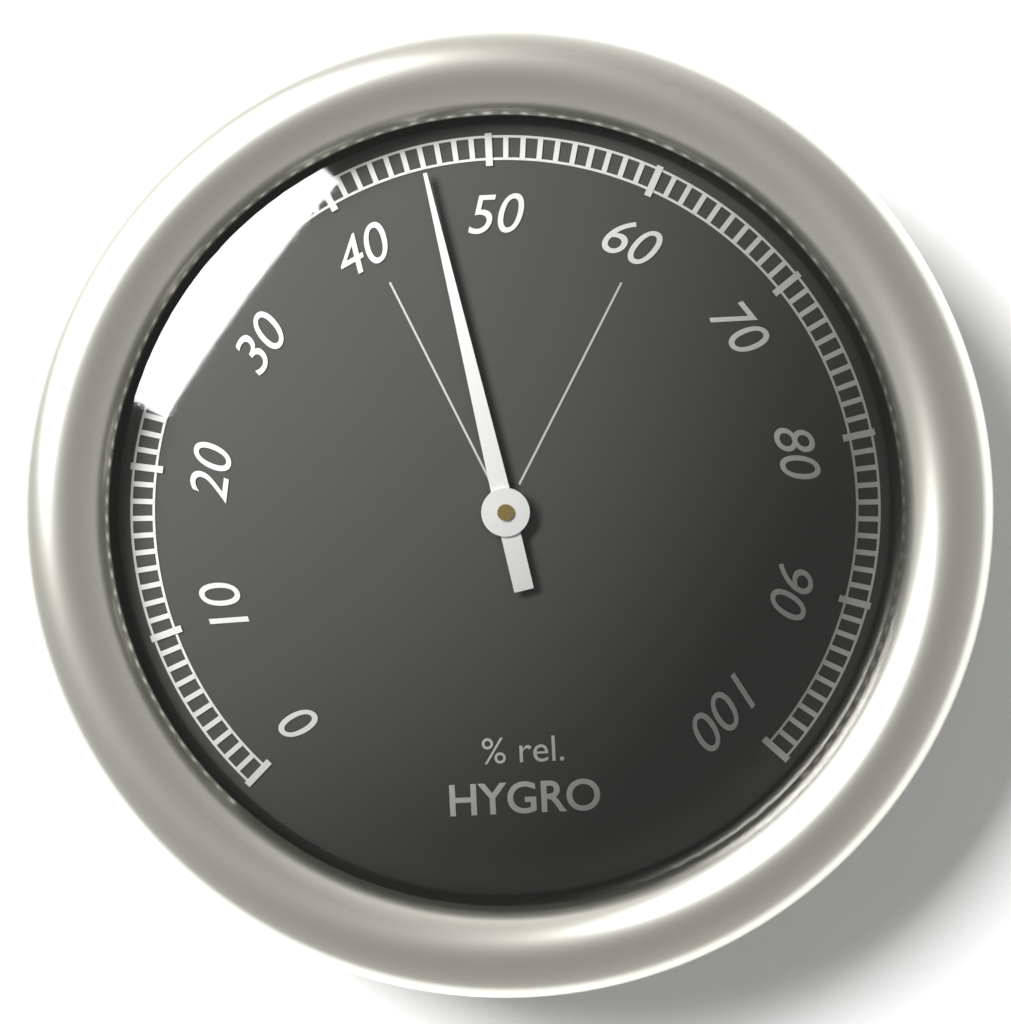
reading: 46 %
